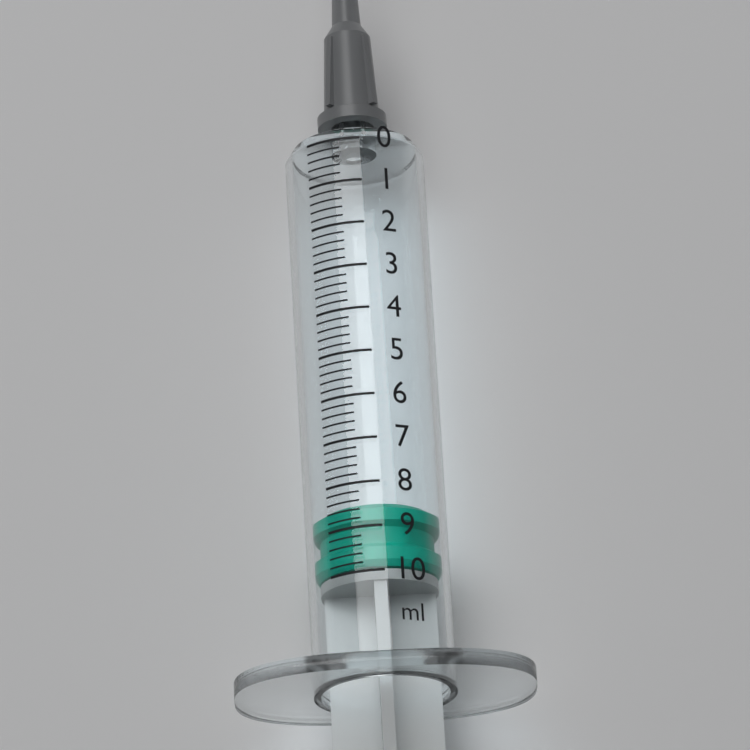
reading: 8.4 ml
